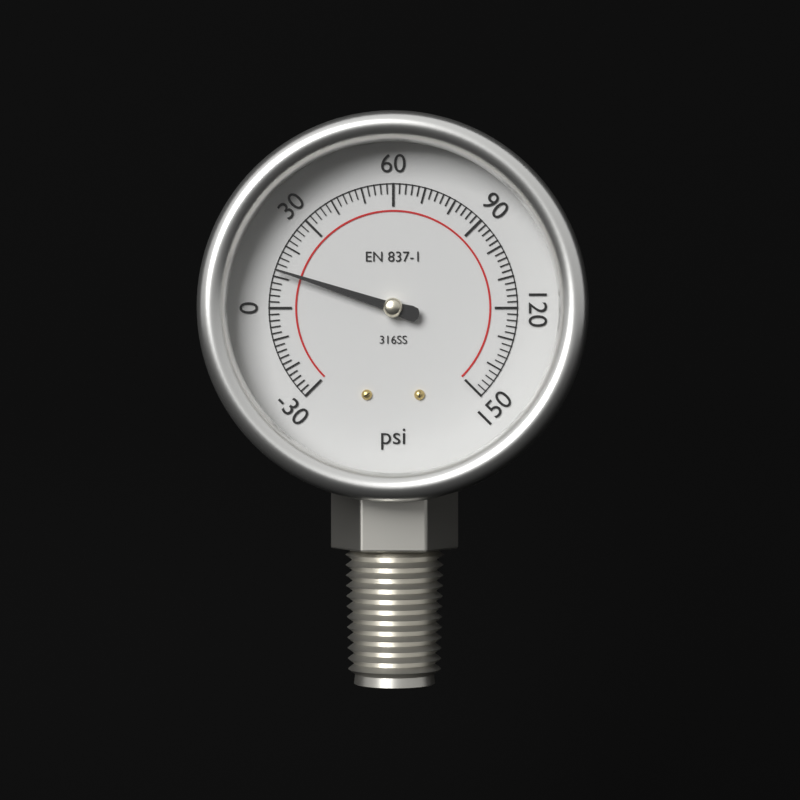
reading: 12 psi
